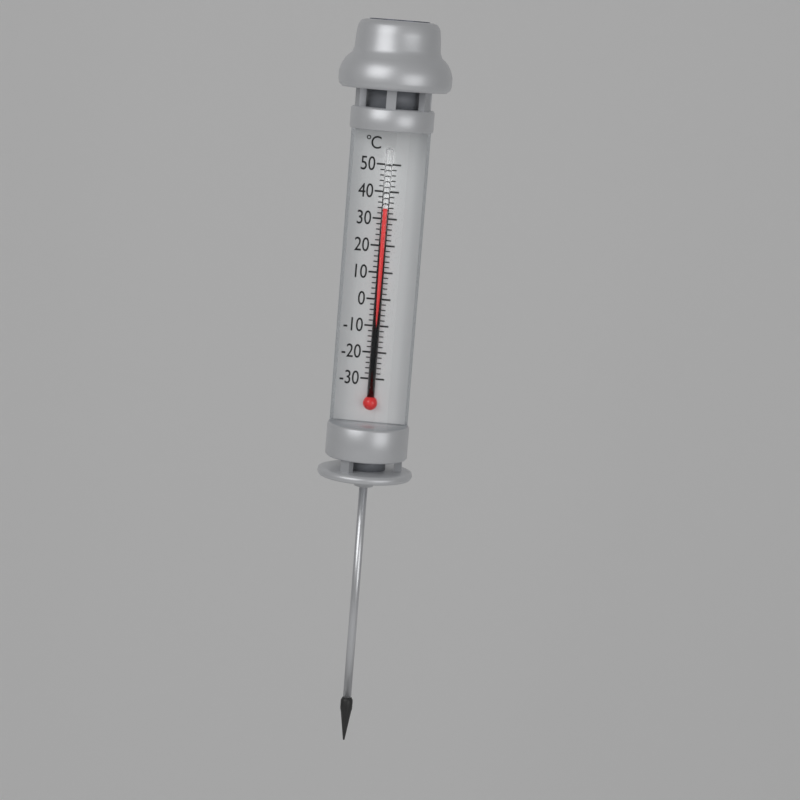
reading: 34 °C
